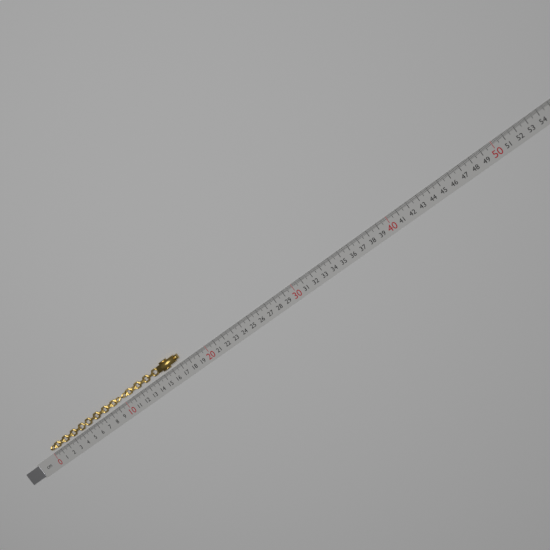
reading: 17.3 cm
